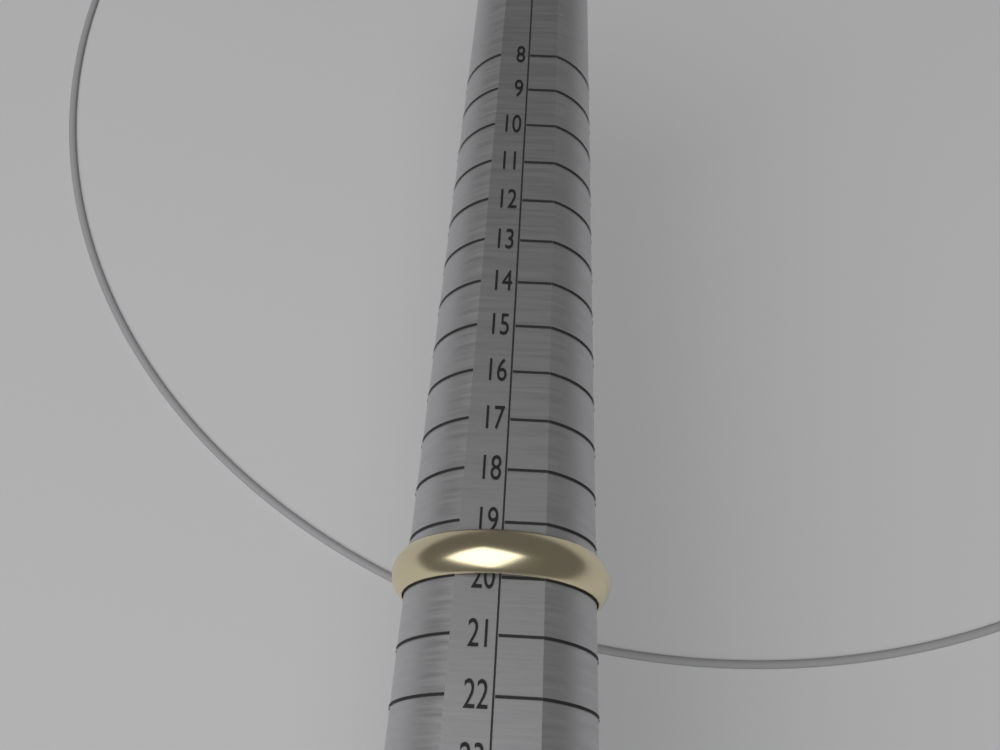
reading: 20 (no unit)
